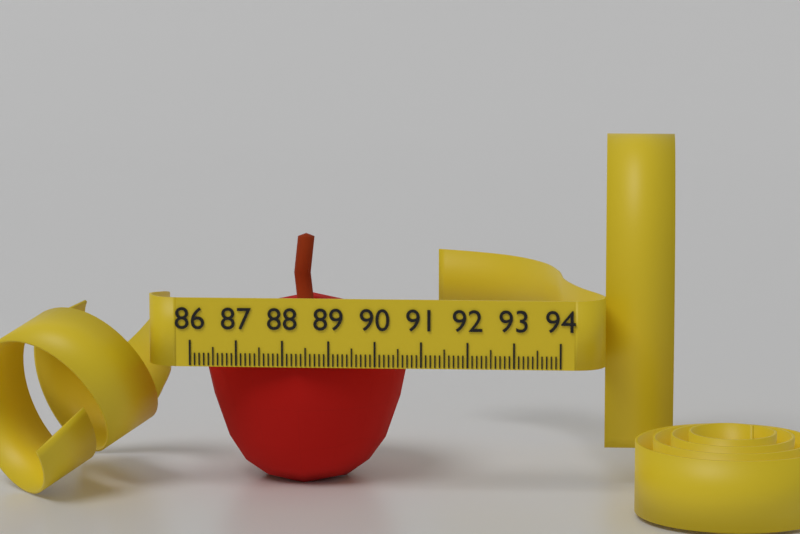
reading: 90.6 (no unit)
